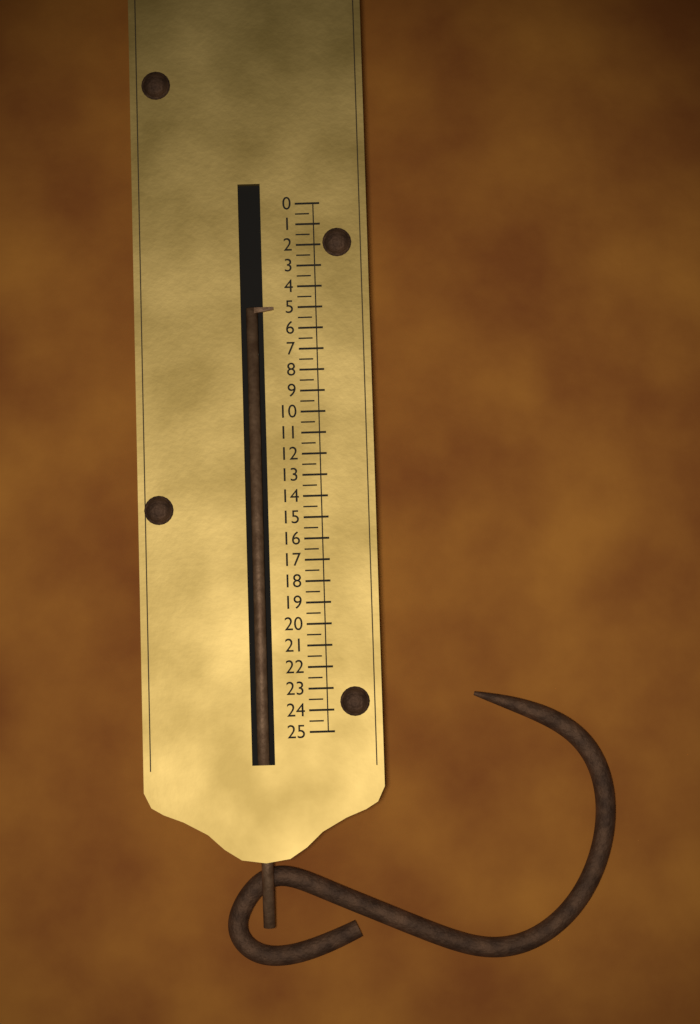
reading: 5.0 (no unit)
